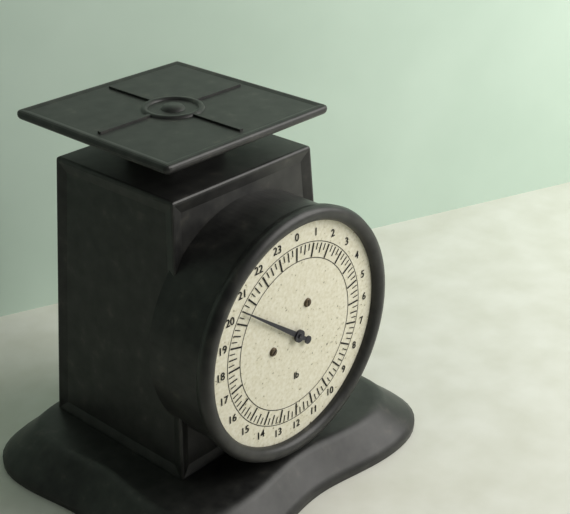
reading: 20.50 lb
